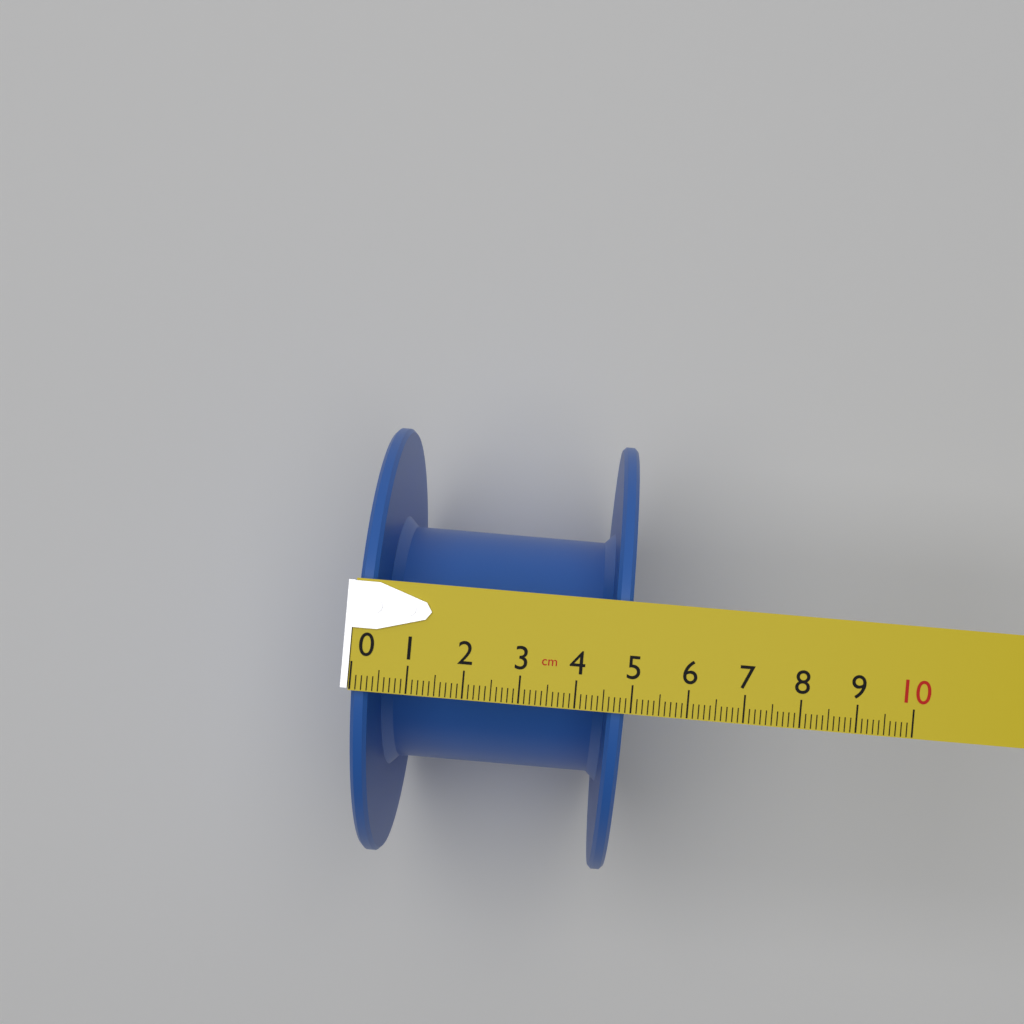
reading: 4.9 cm
